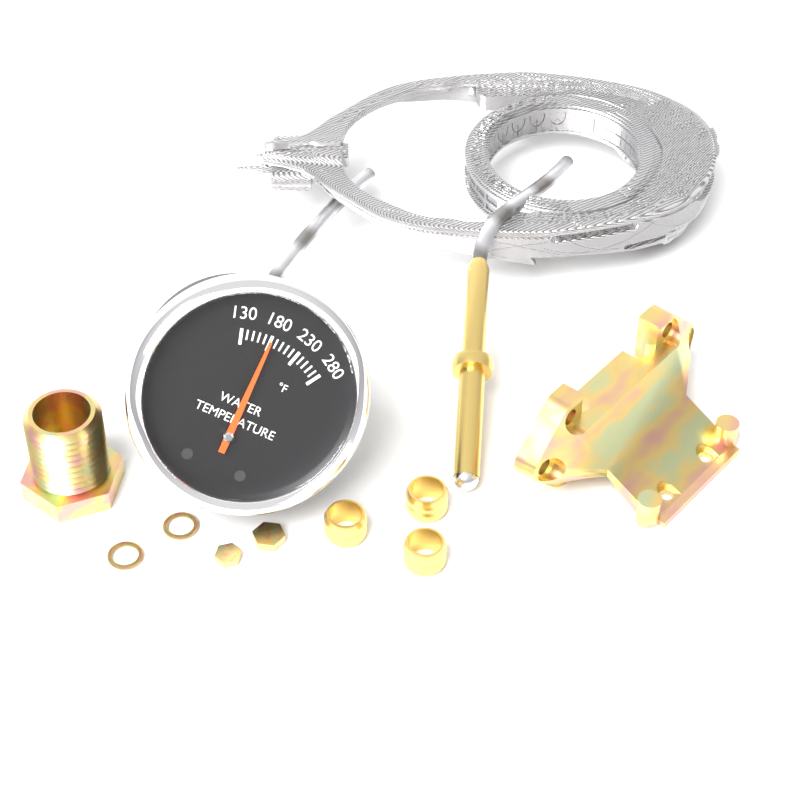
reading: 180 °F
